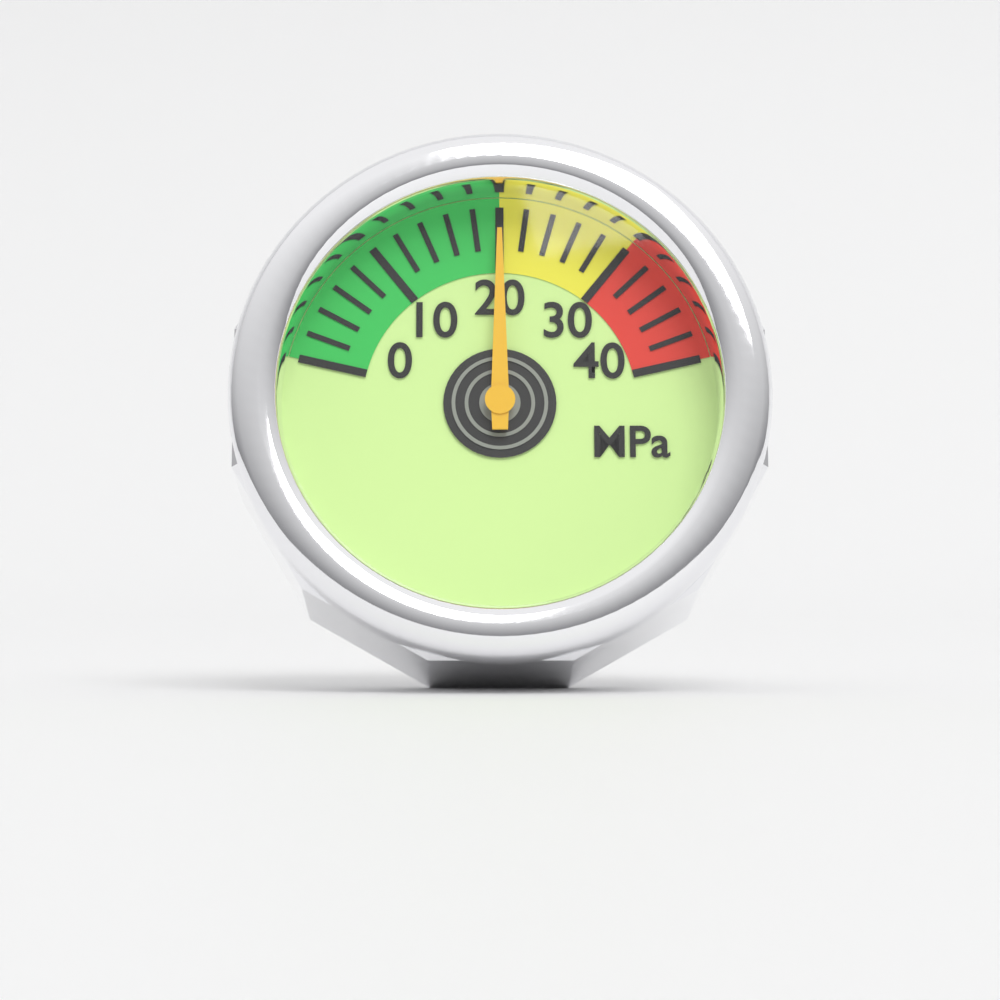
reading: 20 MPa
